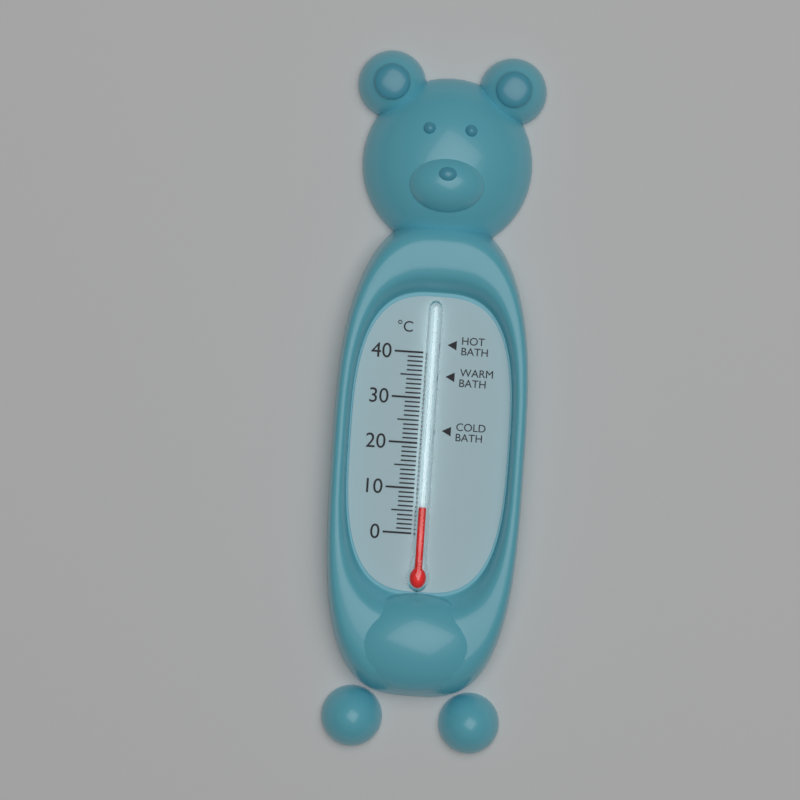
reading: 6 °C
